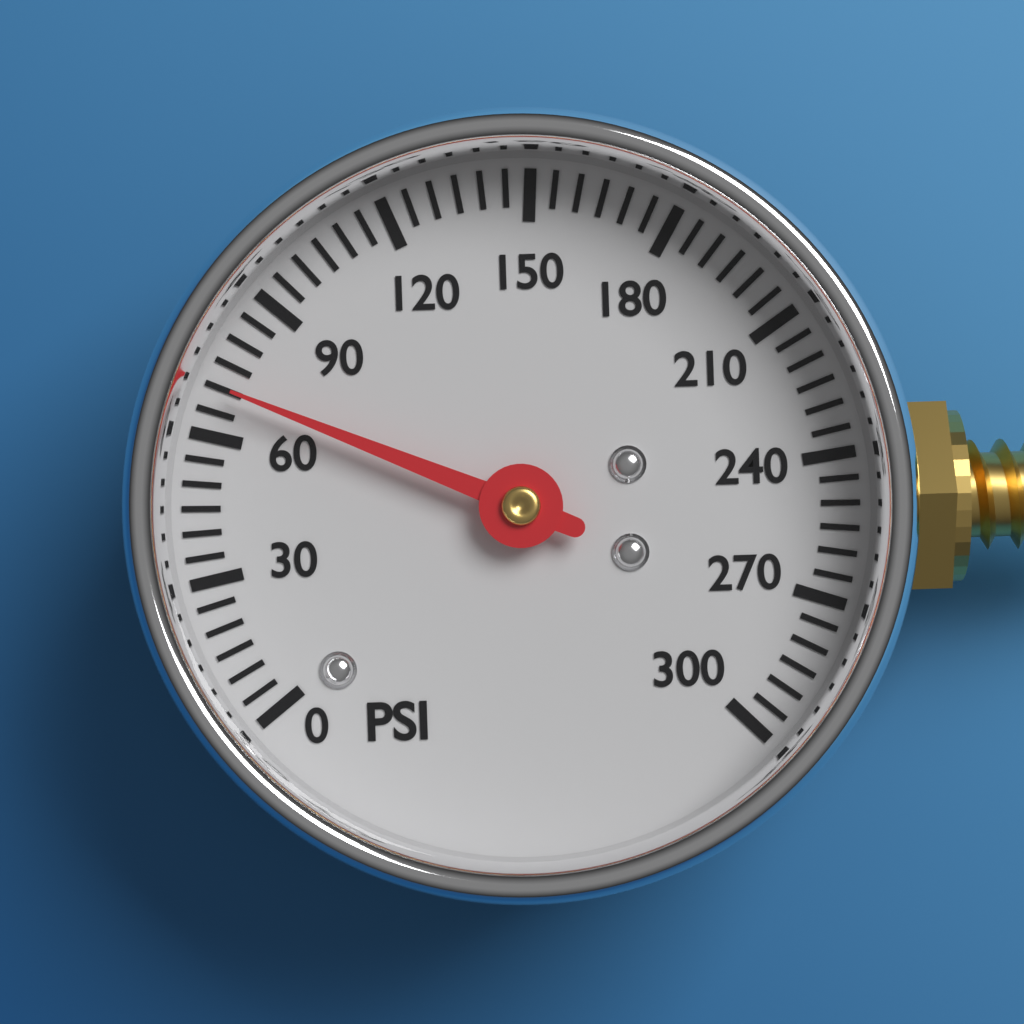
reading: 70 psi
